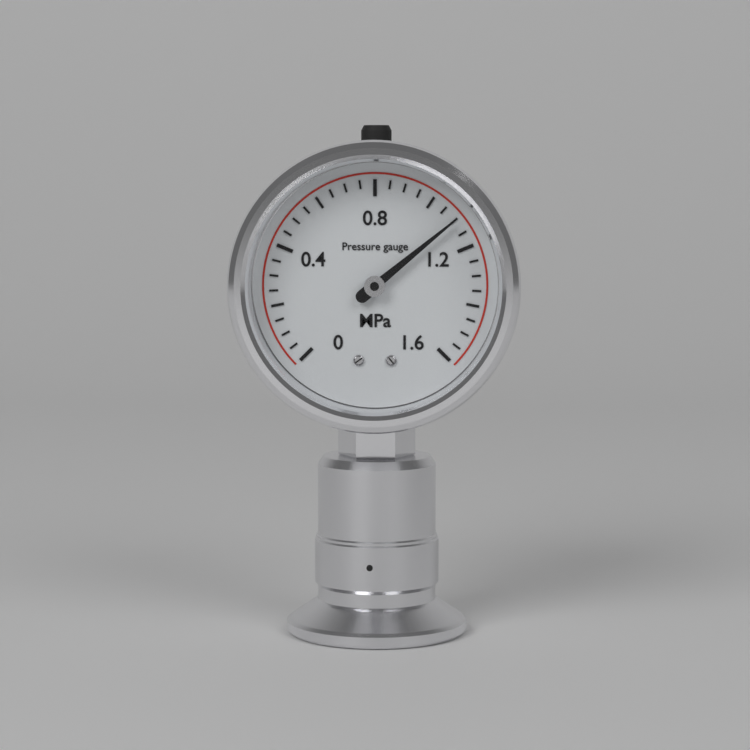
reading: 1.10 MPa
